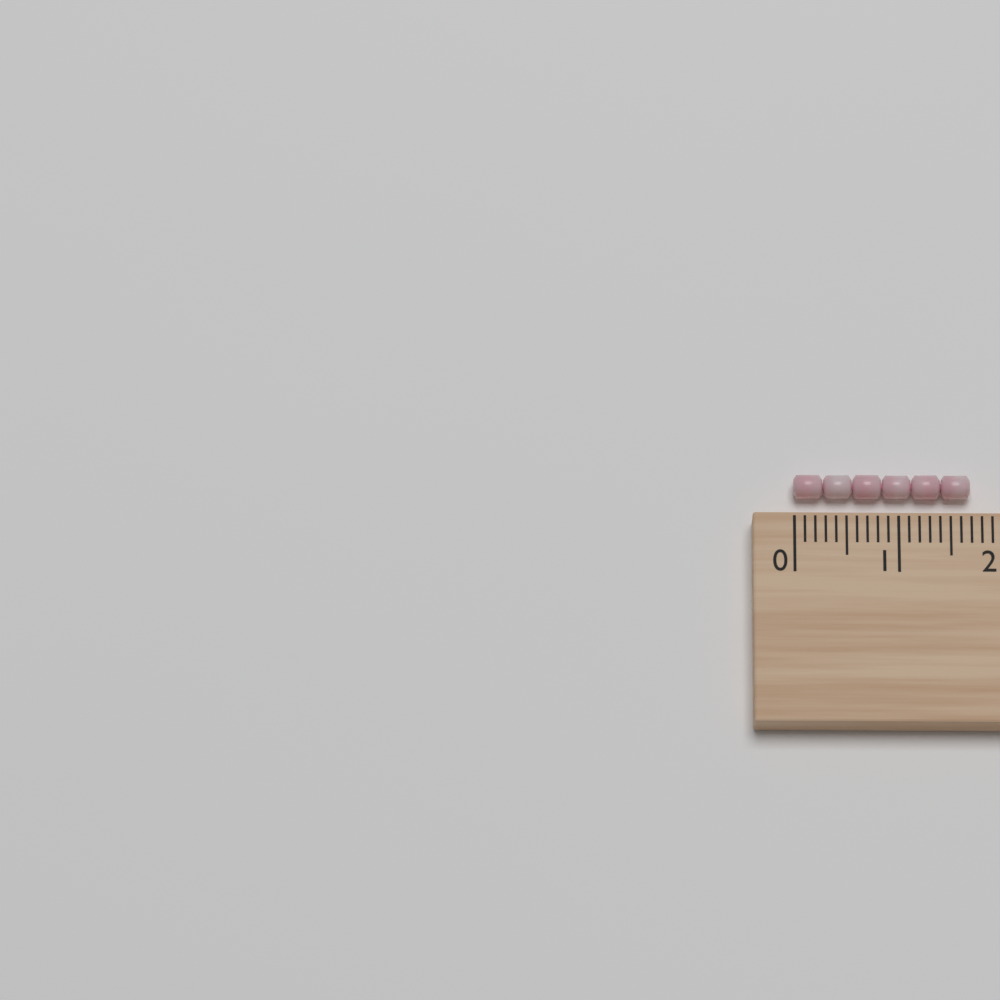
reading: 1.7 cm
